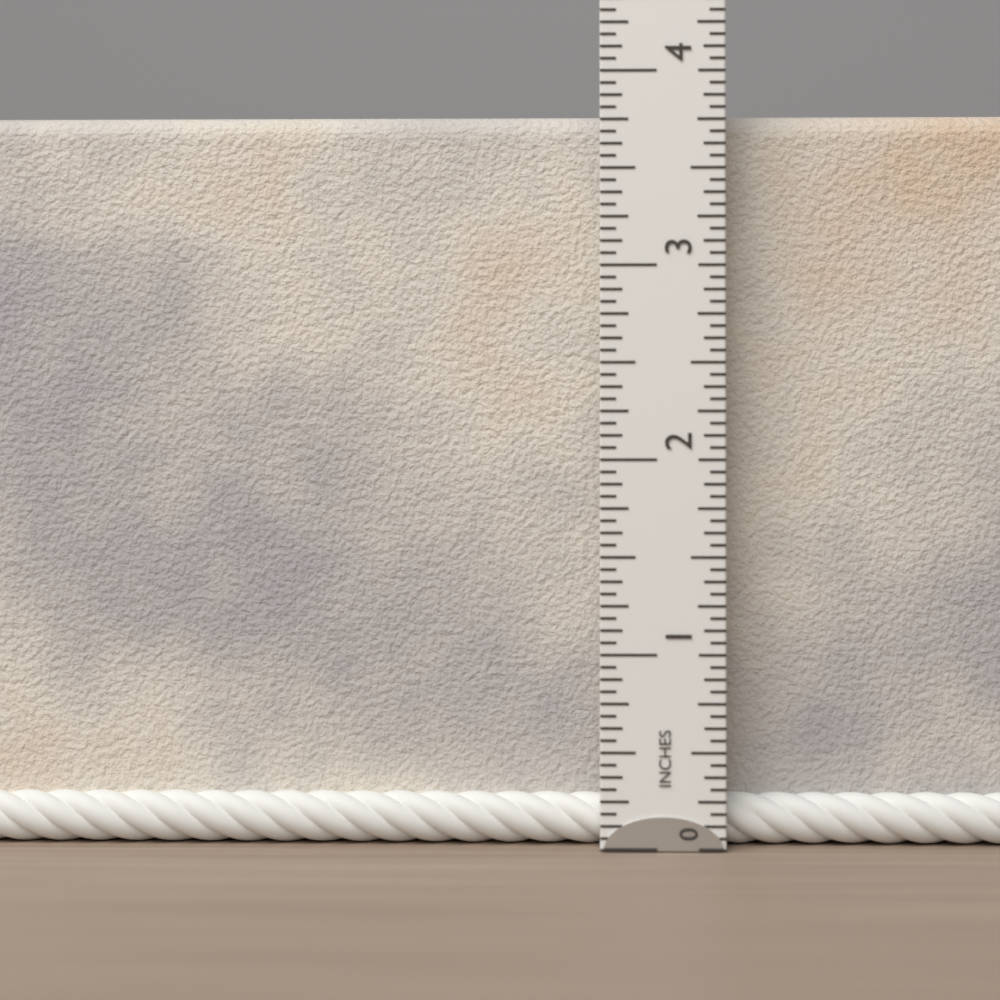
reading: 3.8125 in
